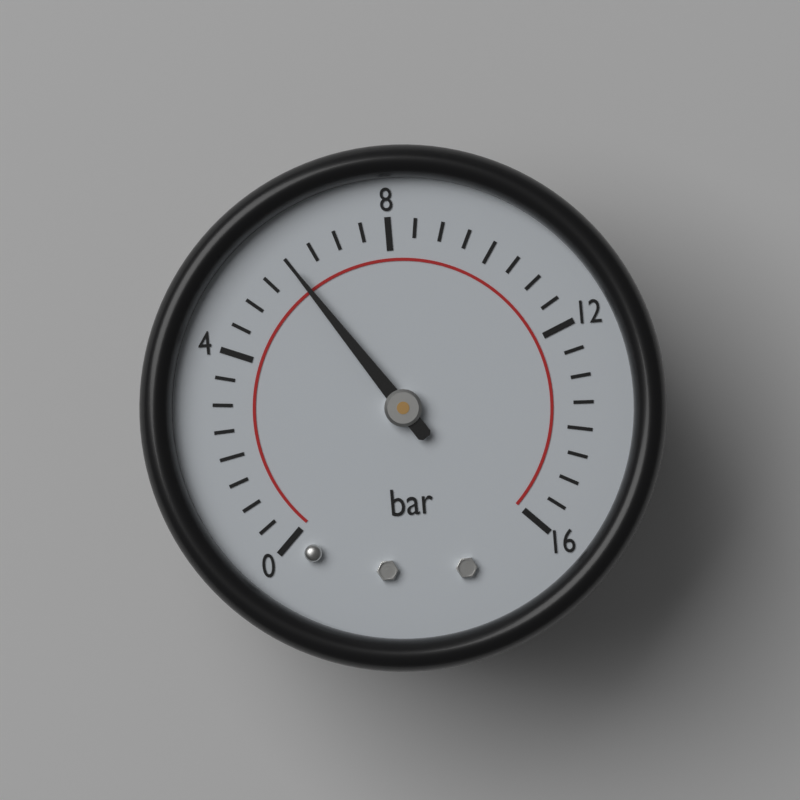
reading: 6.0 bar
